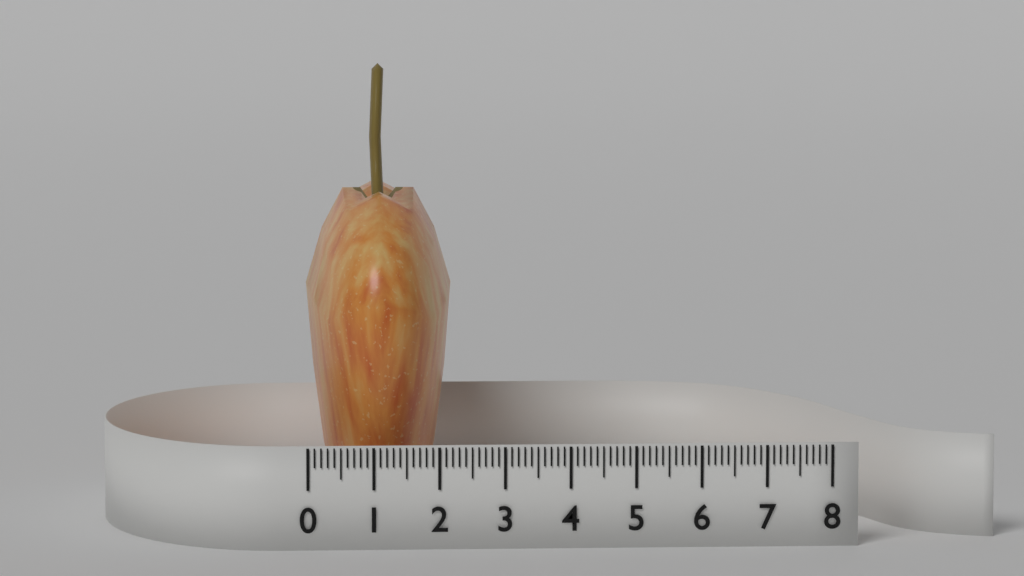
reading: 2.3 (no unit)
